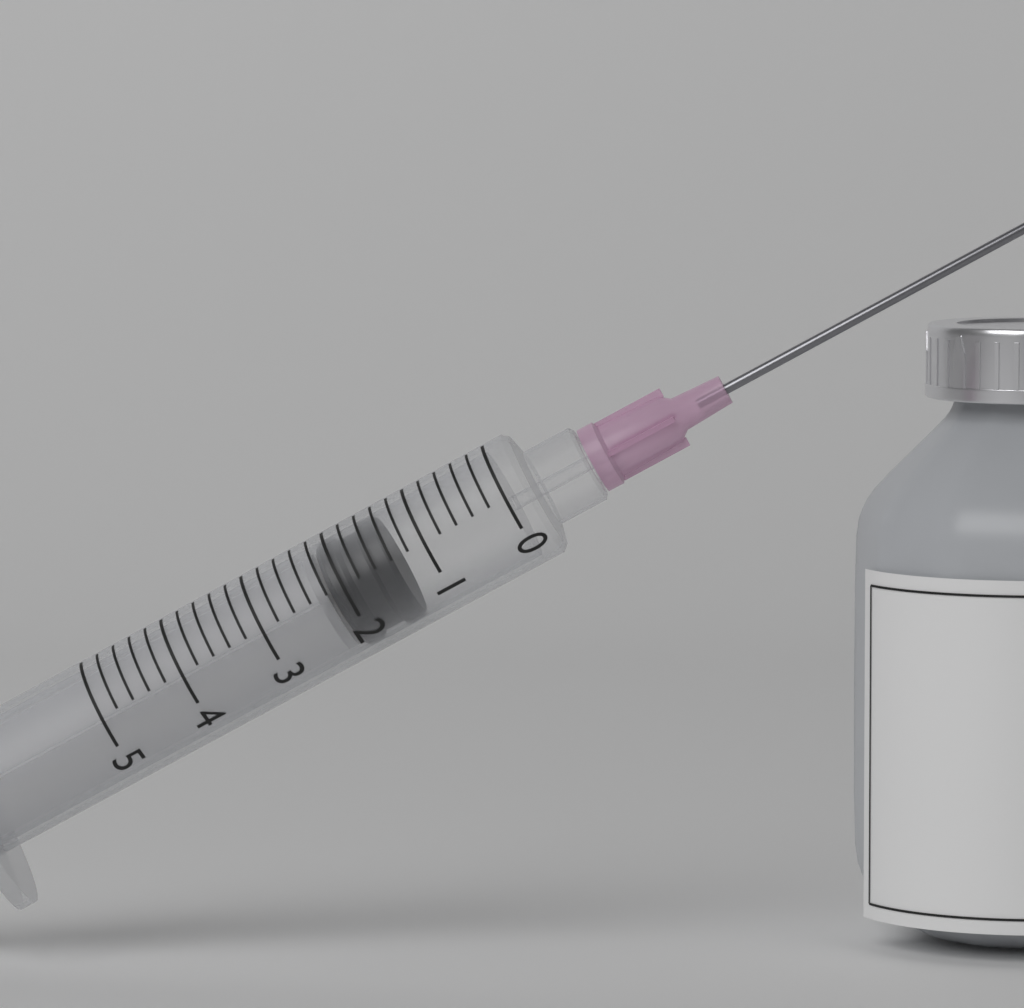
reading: 1.4 (no unit)
